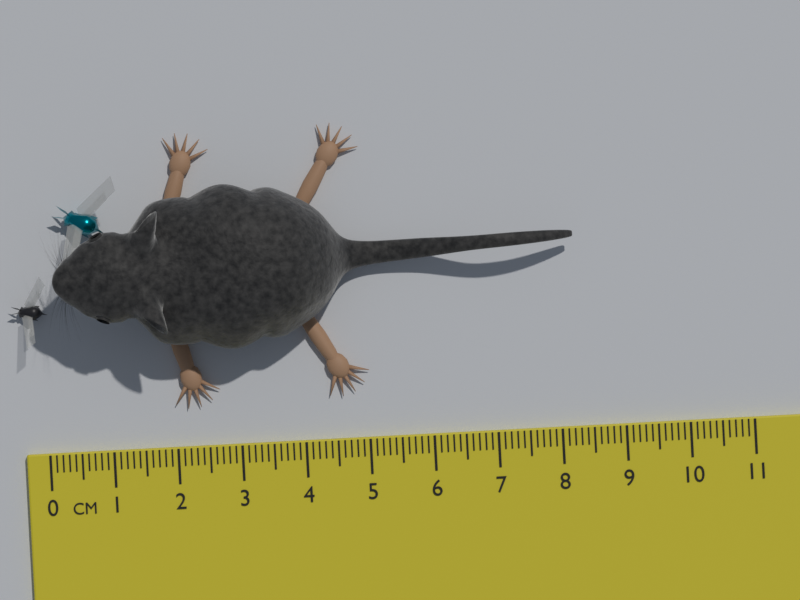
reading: 8.3 cm
